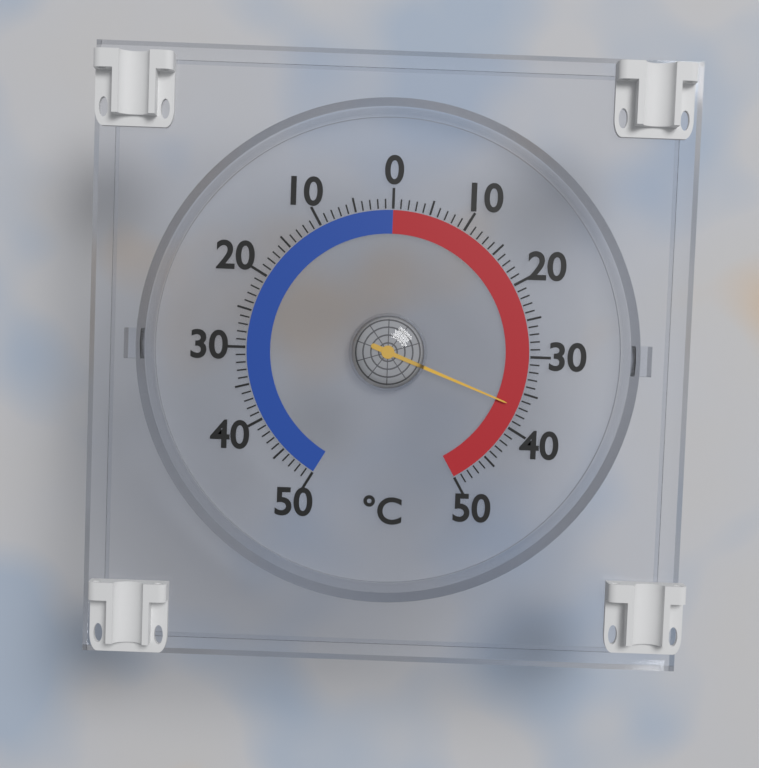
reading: 37 °C
